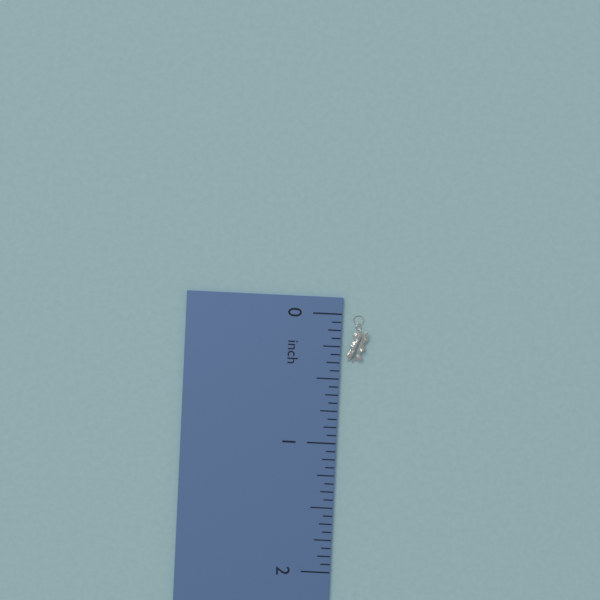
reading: 0.3750 inch
